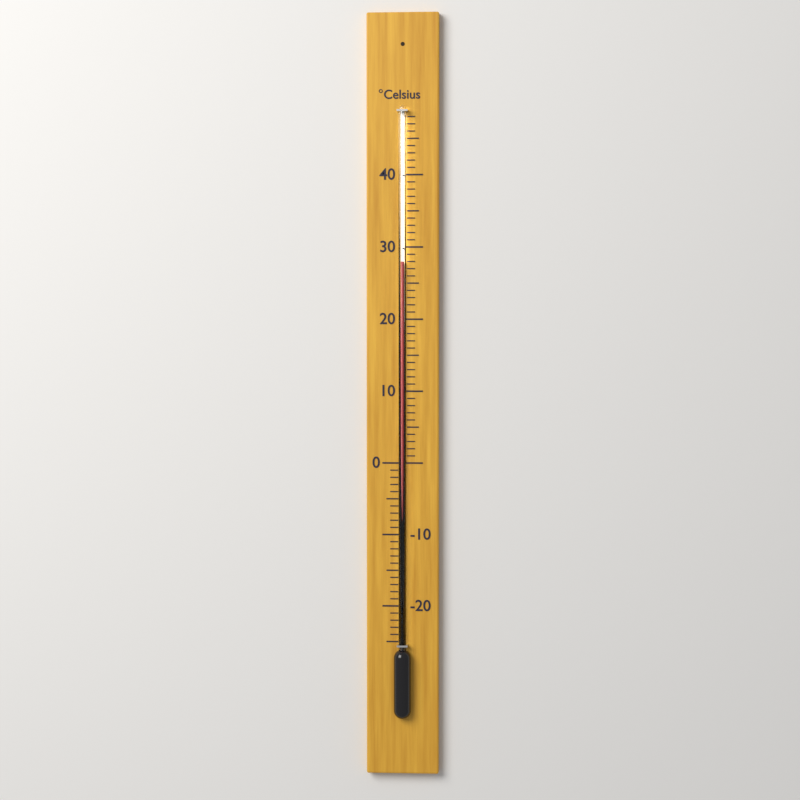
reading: 28 °C
